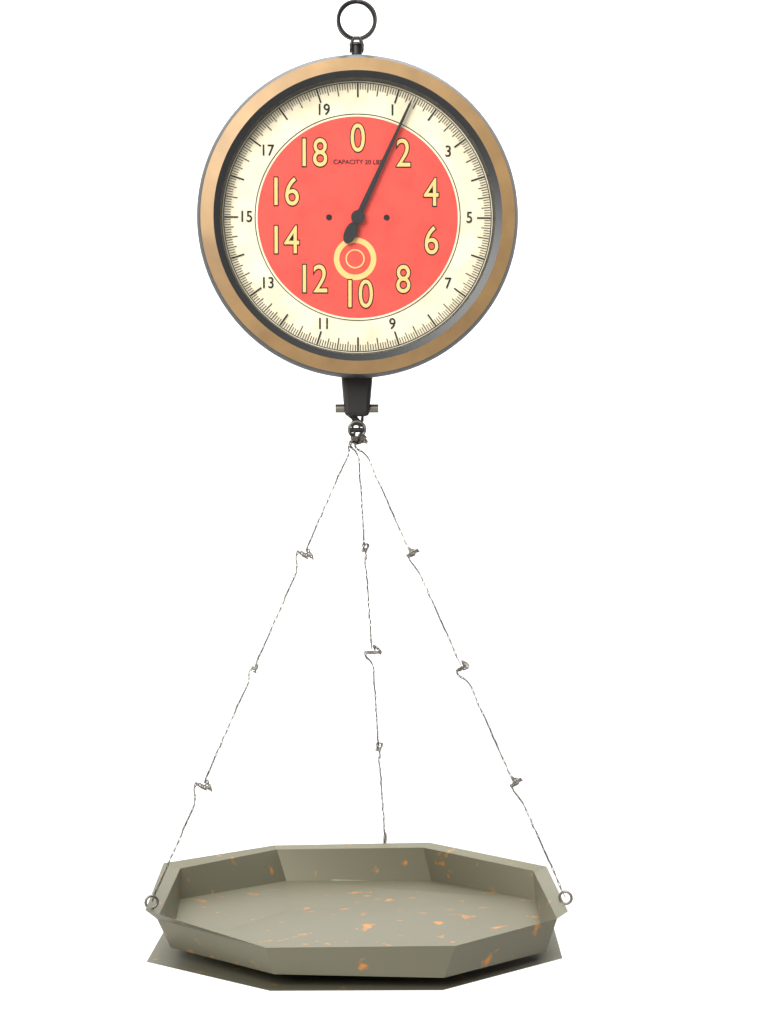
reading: 1.3750 lbs
